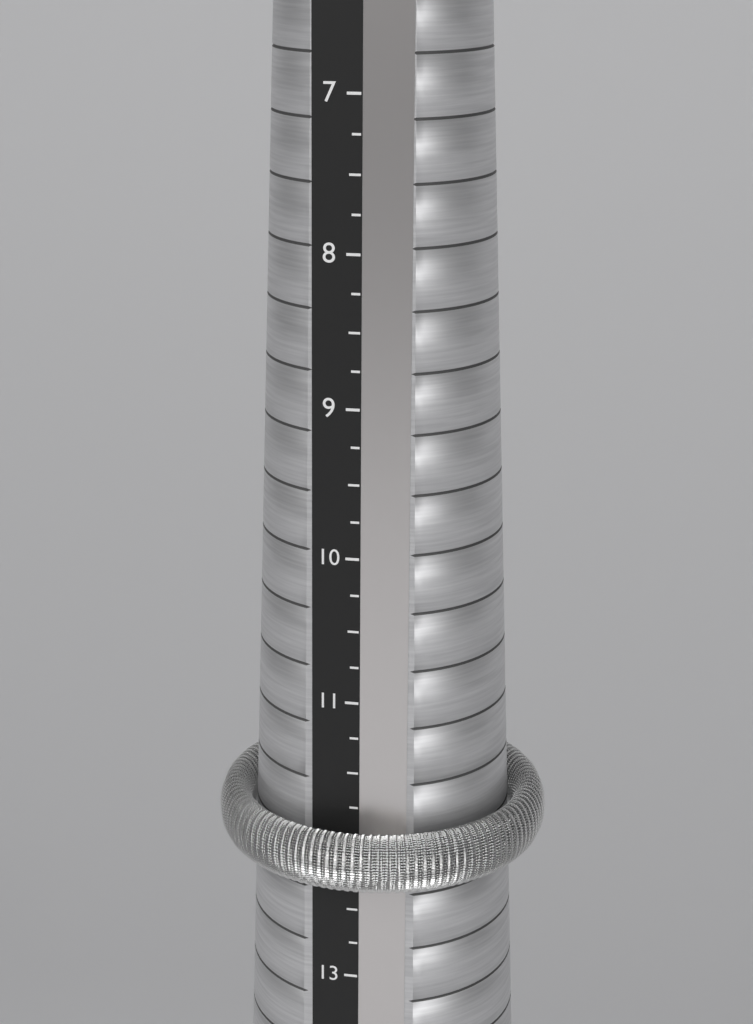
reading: 12.25 (no unit)
